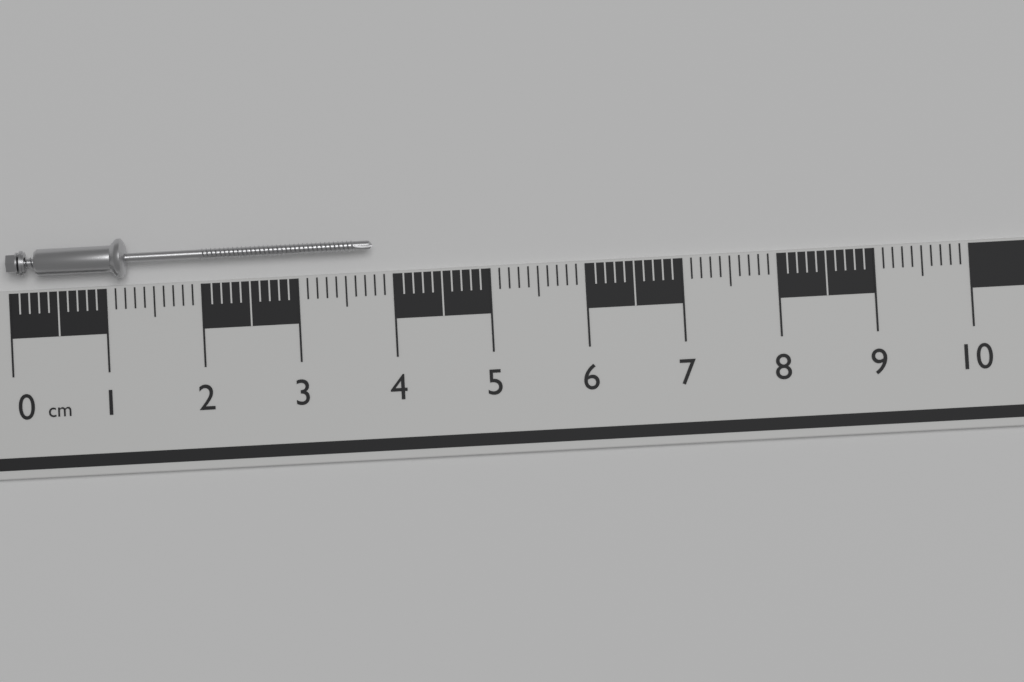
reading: 3.8 cm
